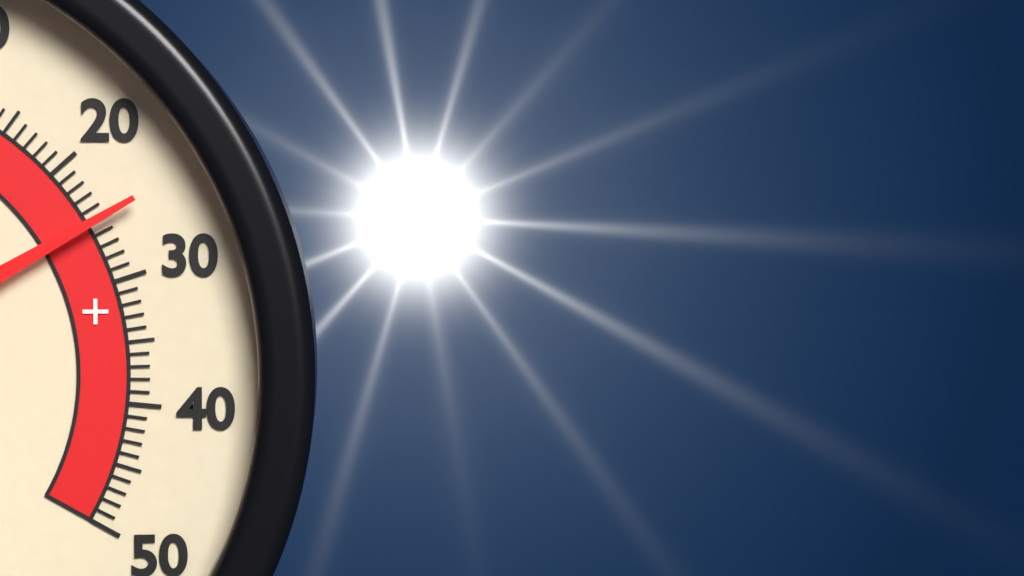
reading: 25 °C
